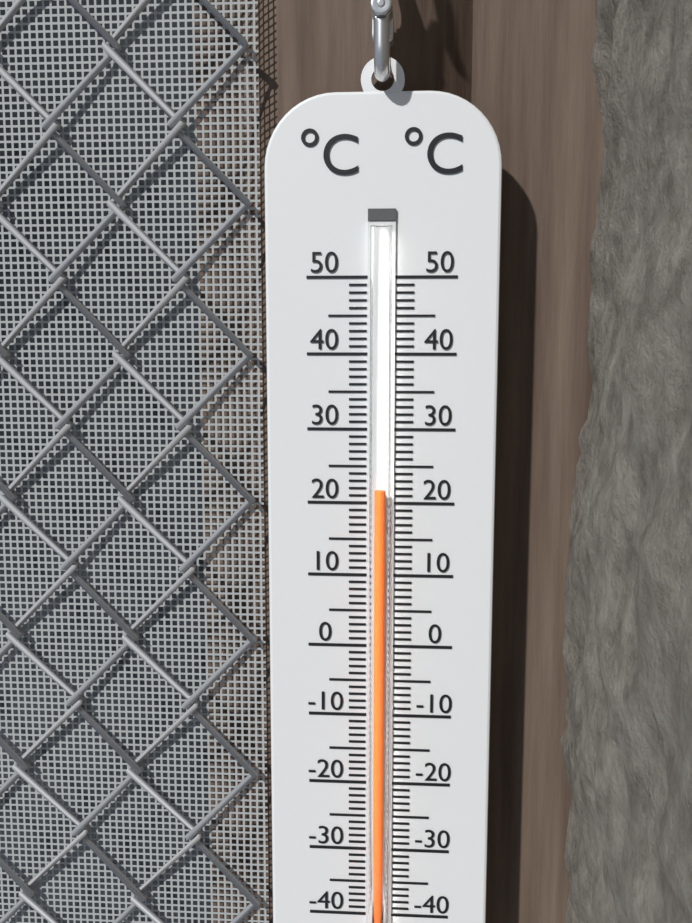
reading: 22 °C
